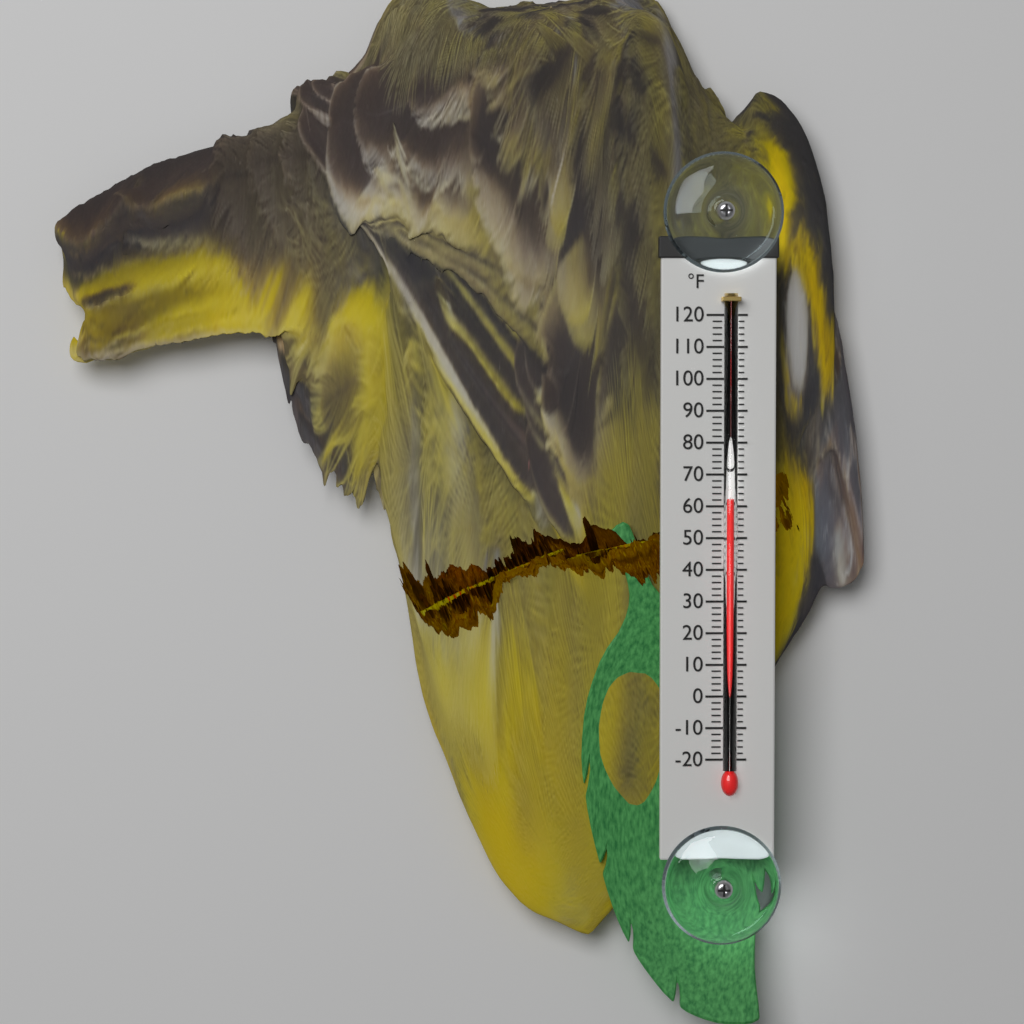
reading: 62 °F
